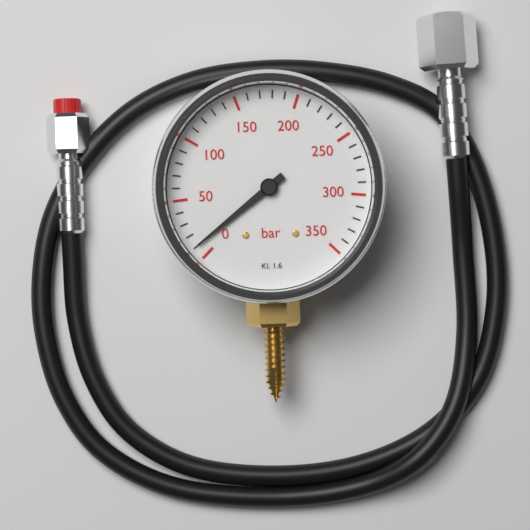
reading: 10 bar
